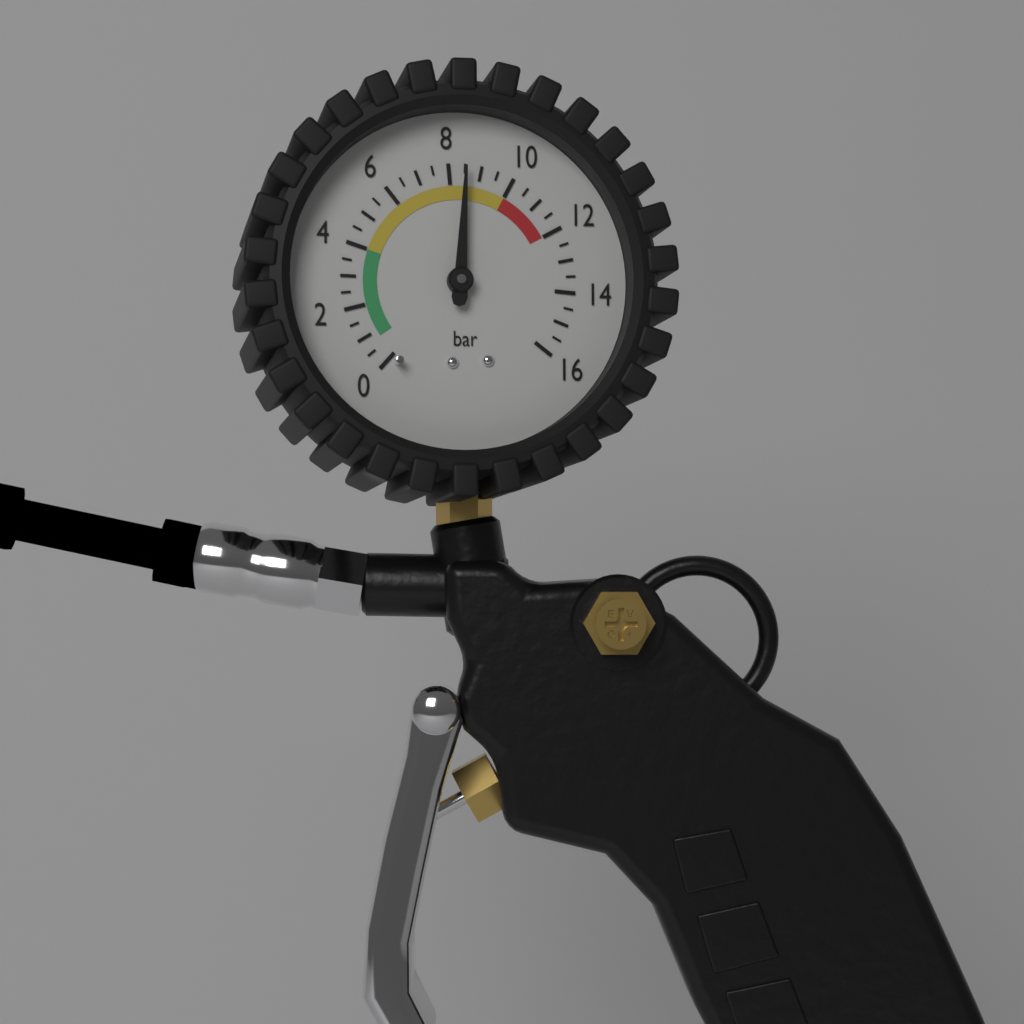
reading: 8.5 bar
